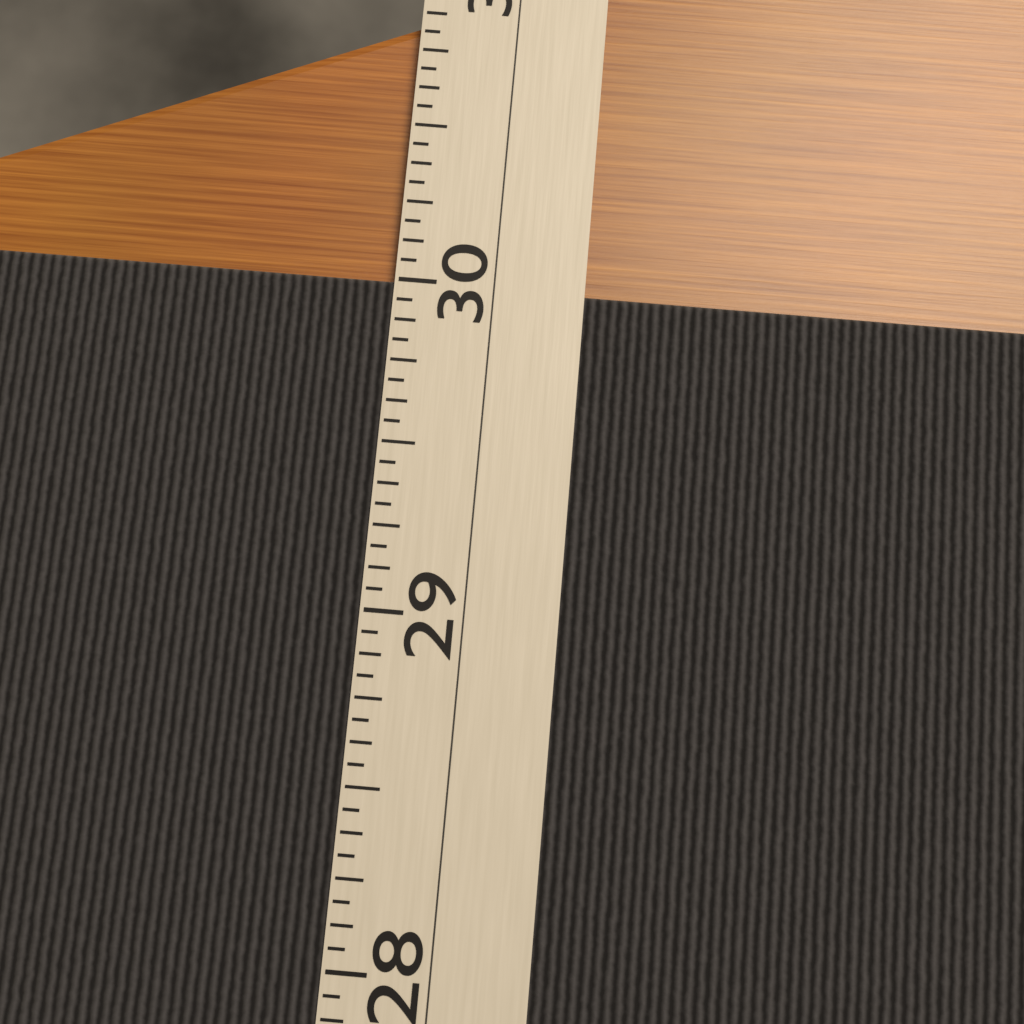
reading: 30.0000 (no unit)
